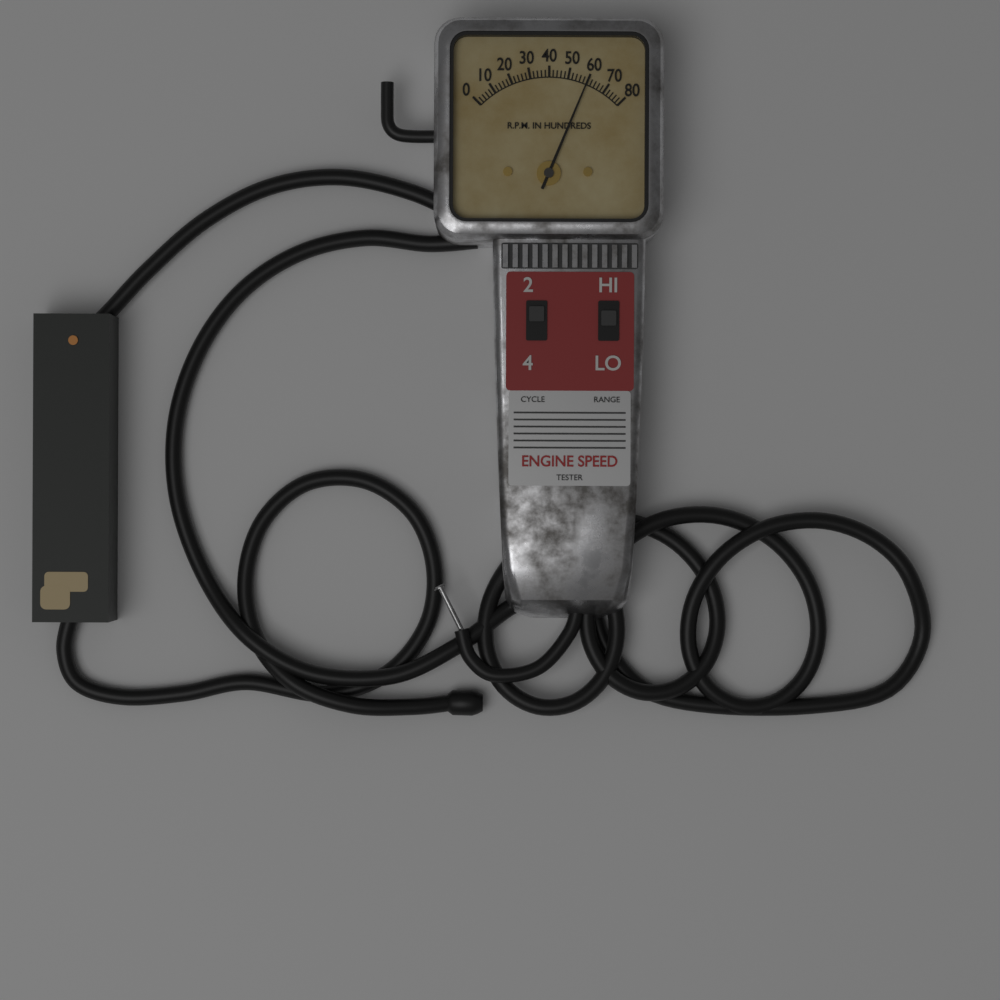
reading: 6000 RPM
